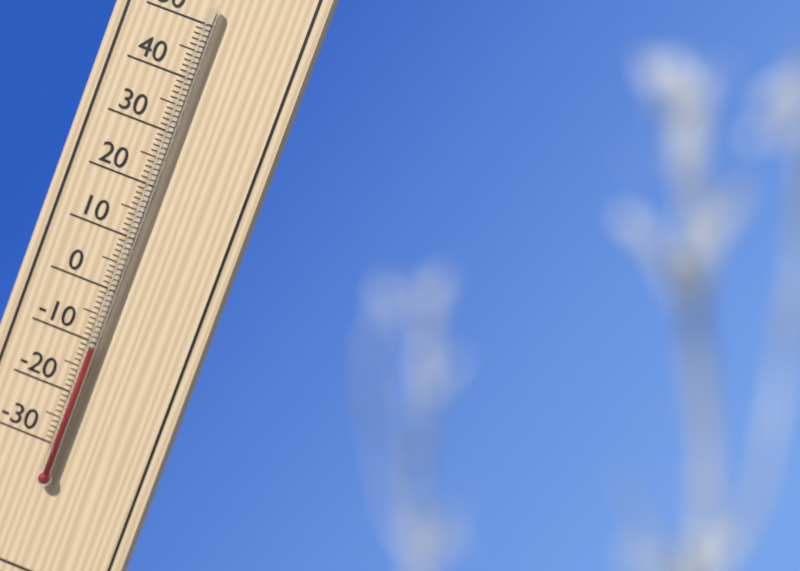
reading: -11 °C
